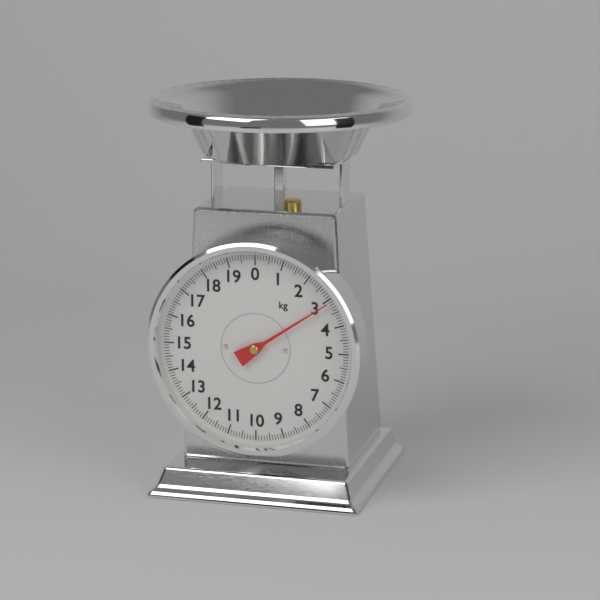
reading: 3.1 kg
